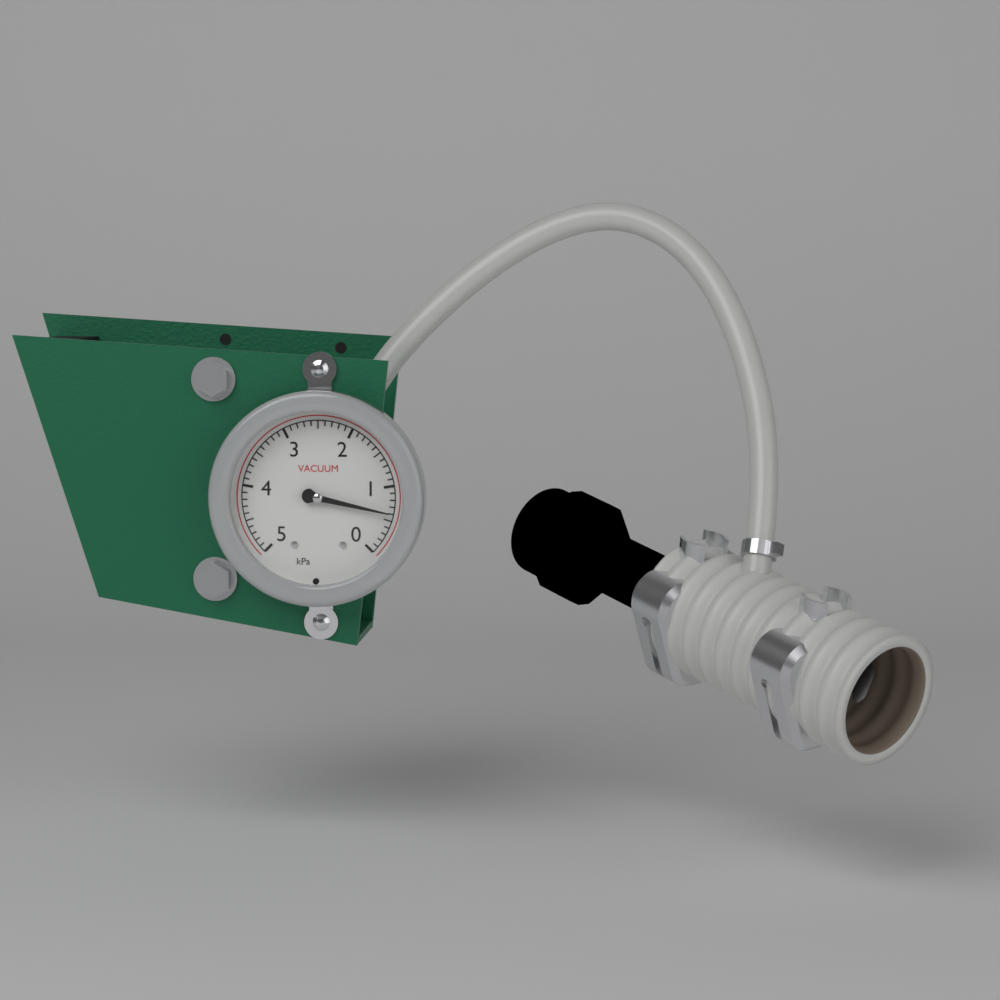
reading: 0.6 kPa
